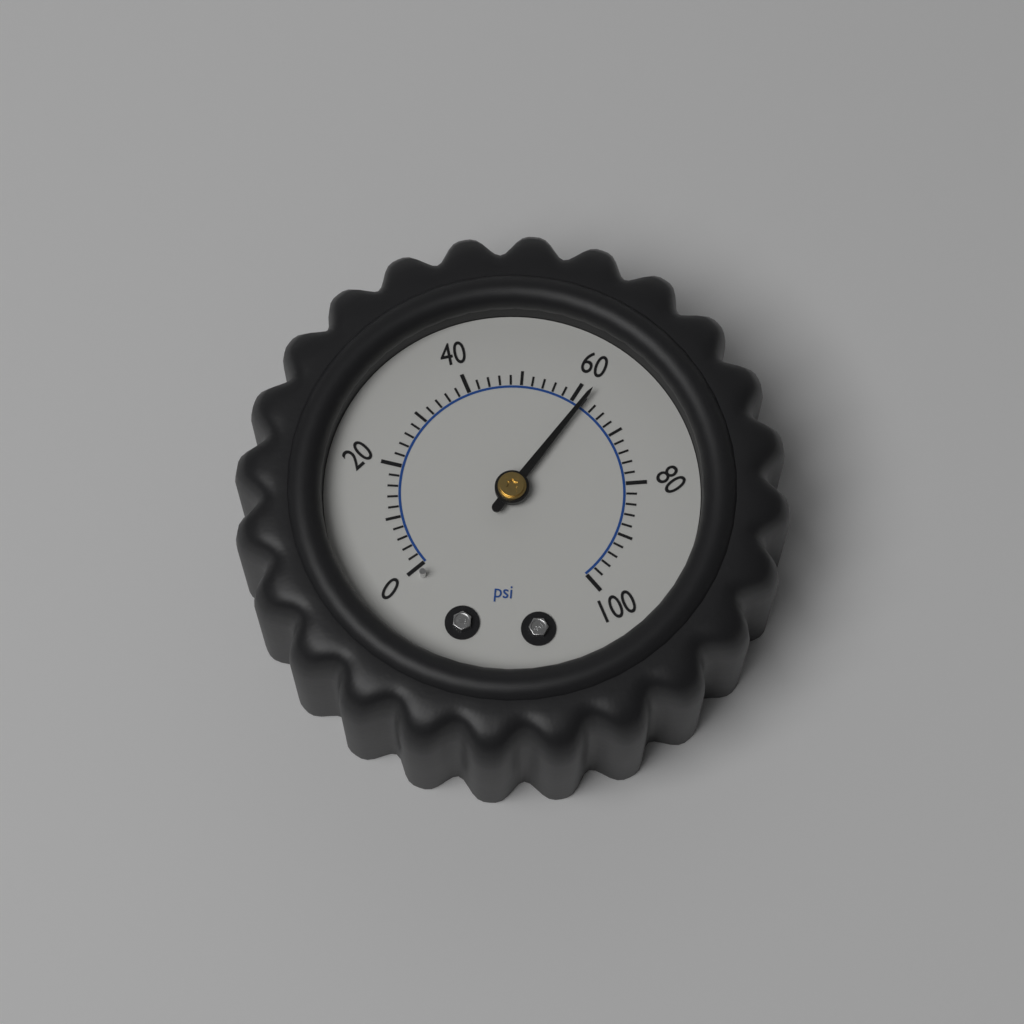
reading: 62 psi
